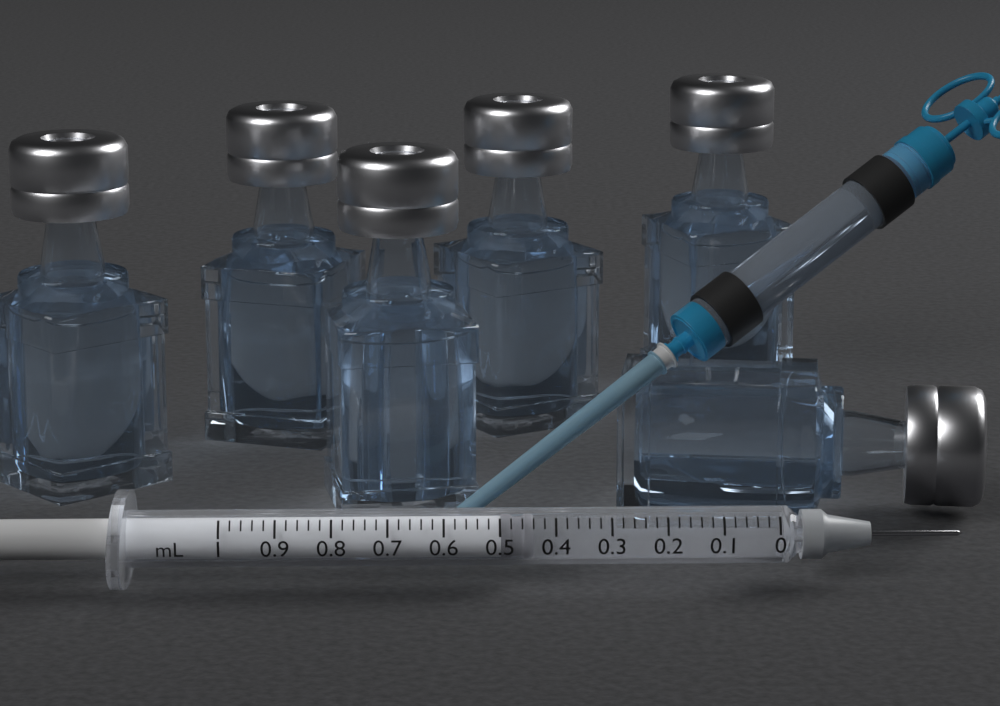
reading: 0.44 mL
